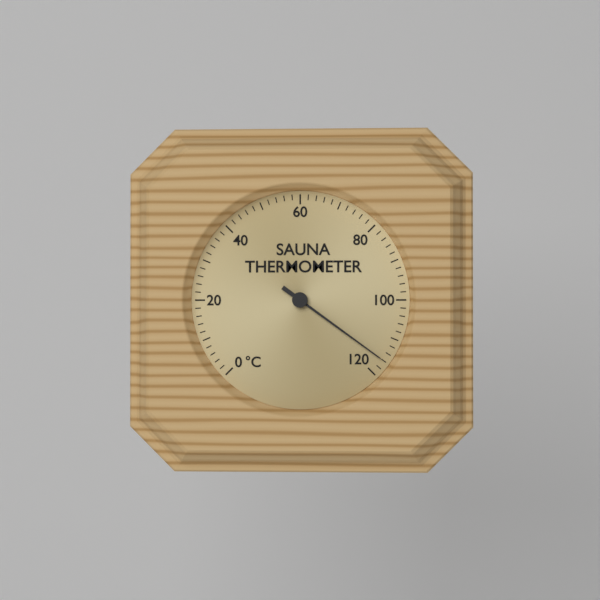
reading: 116 °C
